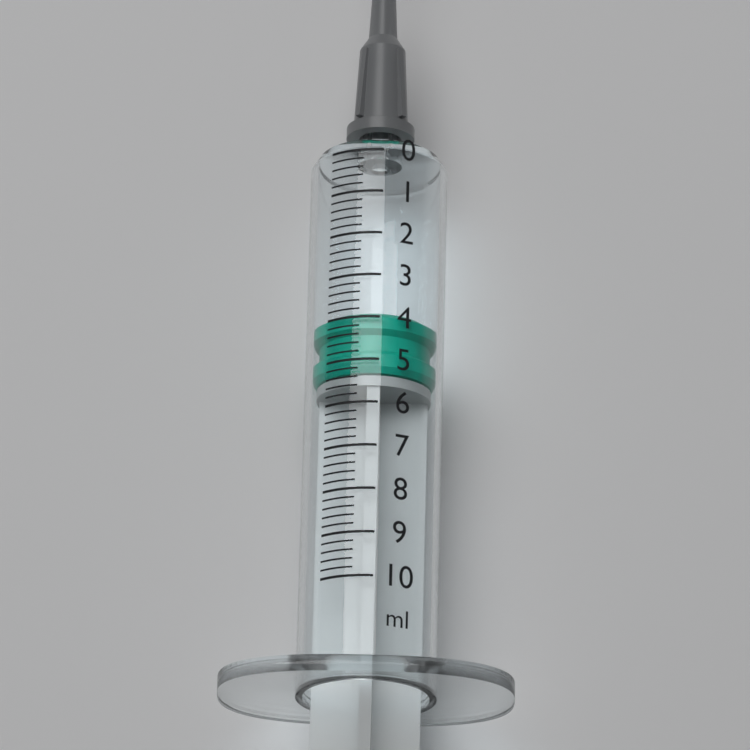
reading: 3.8 ml
